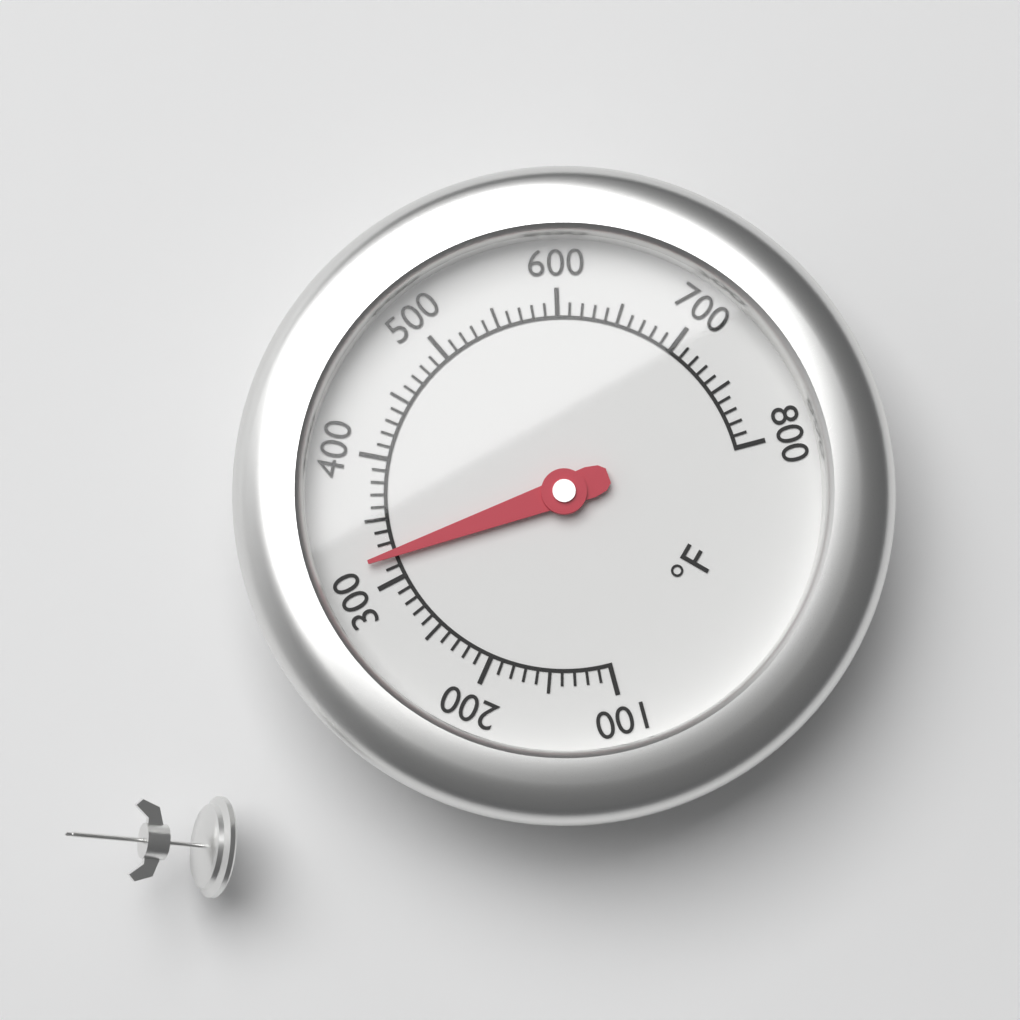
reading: 320 °F
